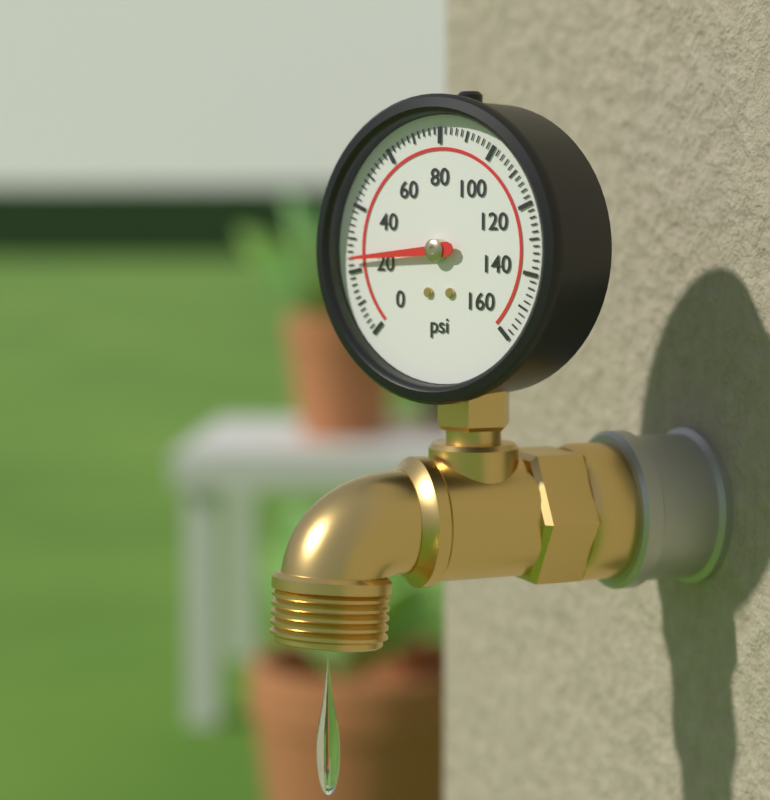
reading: 24 psi
